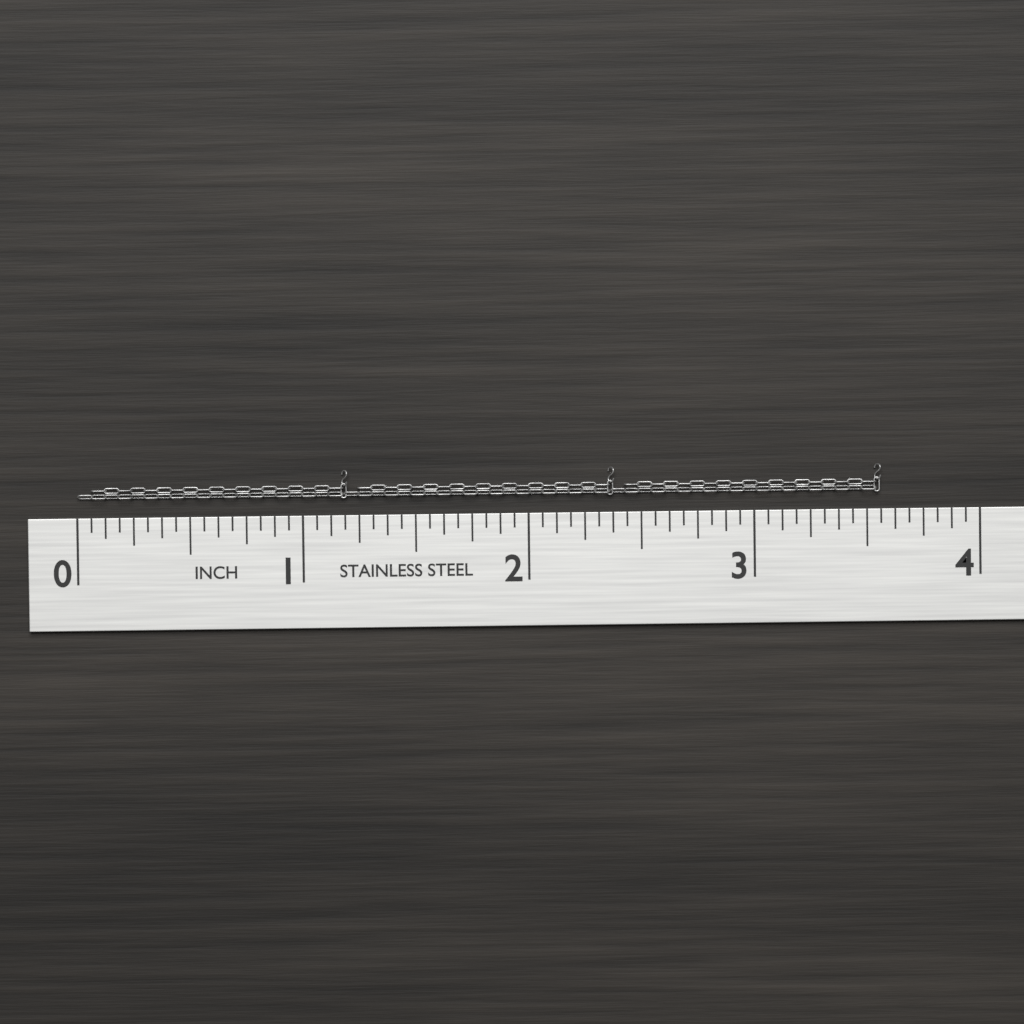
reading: 3.5625 in
